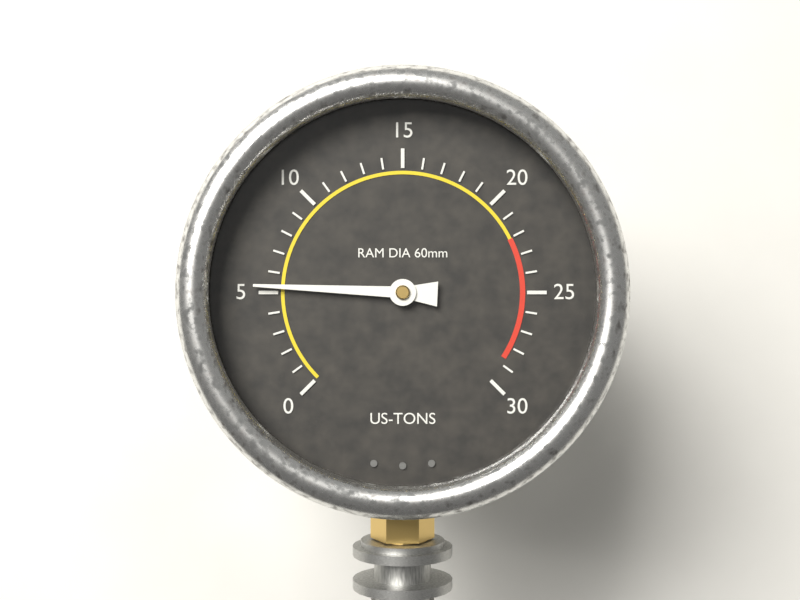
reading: 5.3 US-TONS
